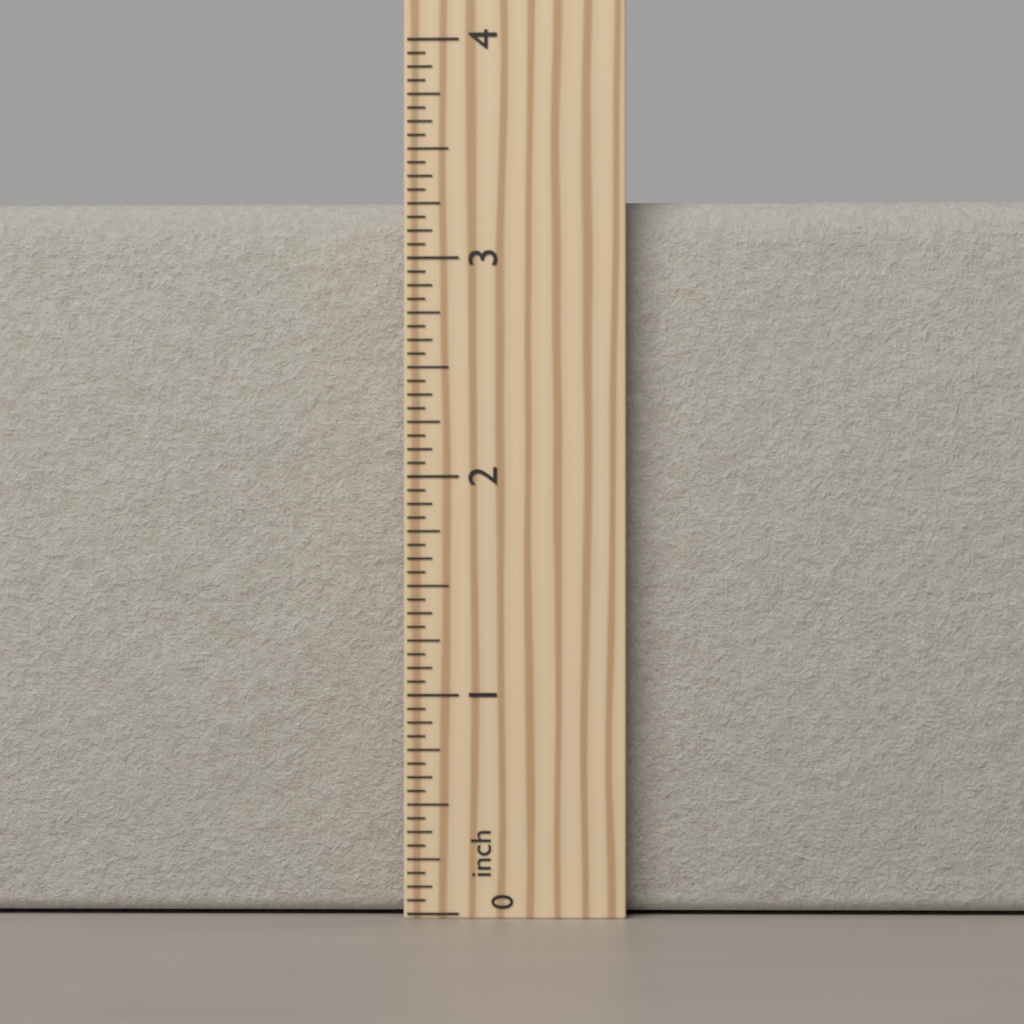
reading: 3.3125 inch
